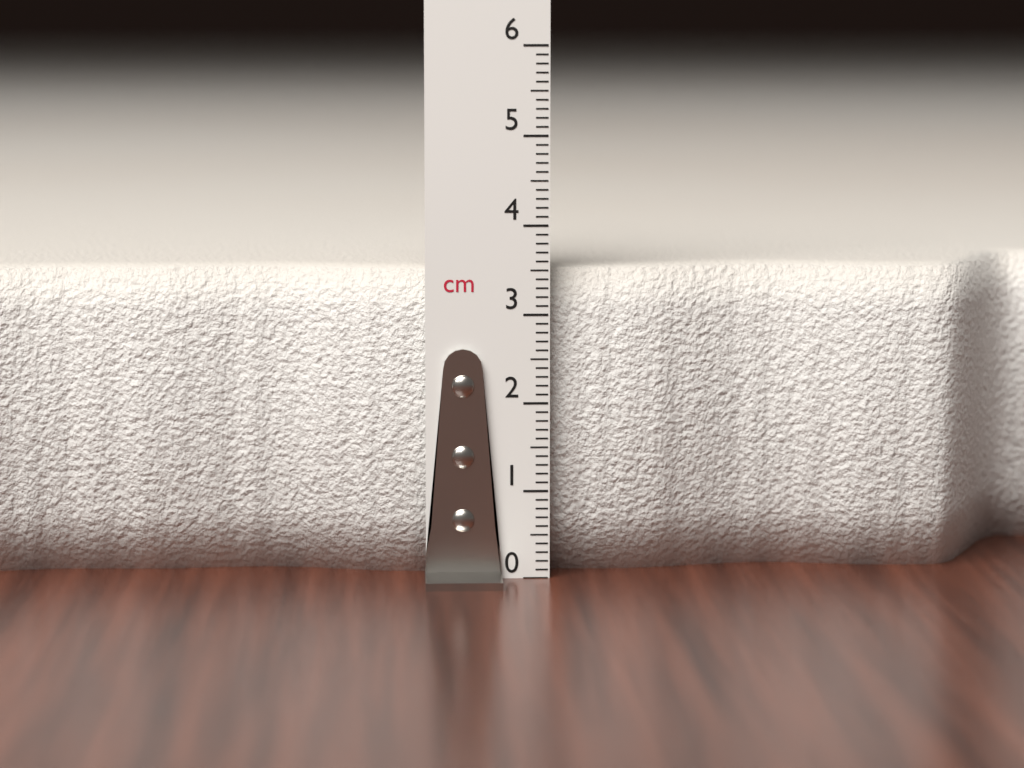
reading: 3.5 cm
